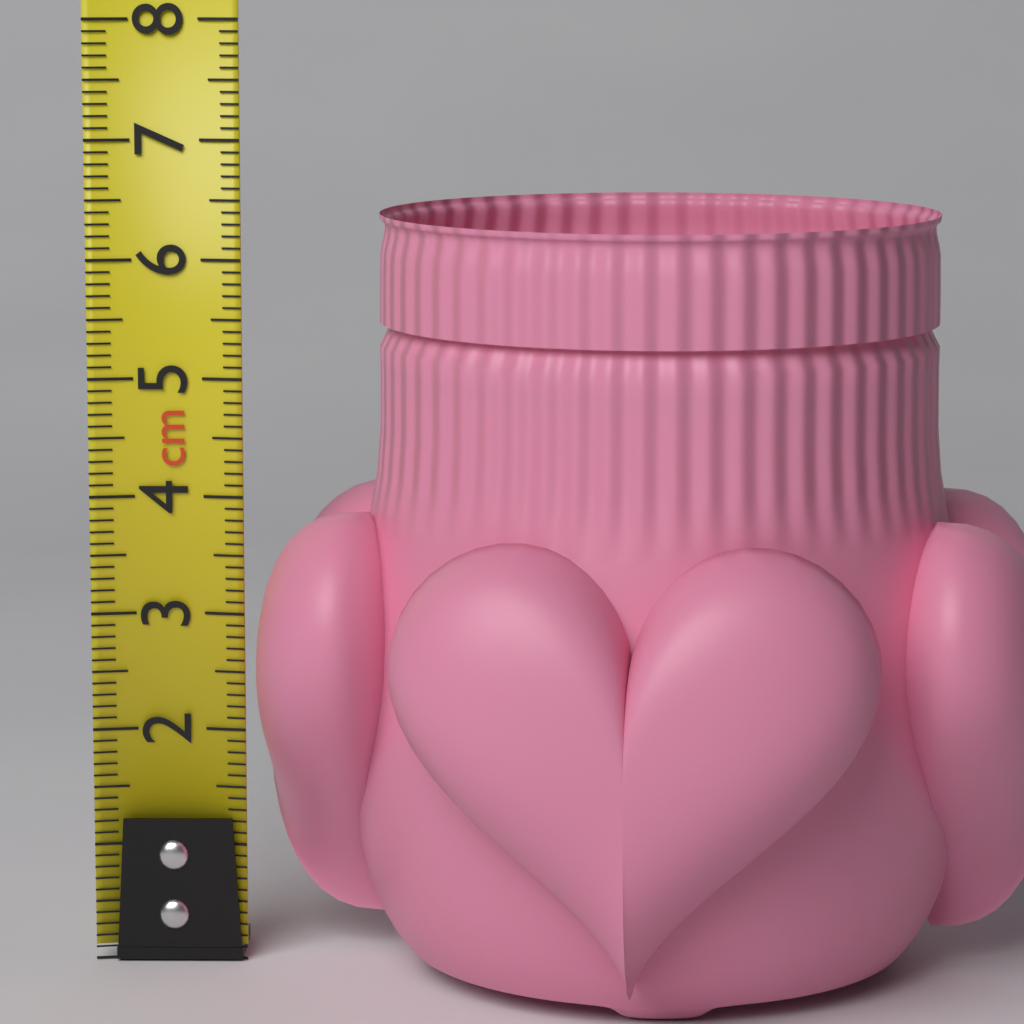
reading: 6.4 cm
